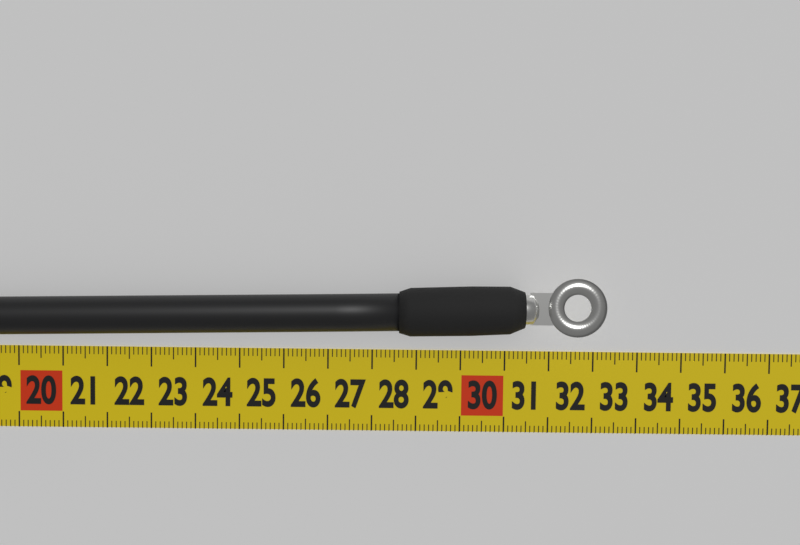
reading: 33.2 cm
